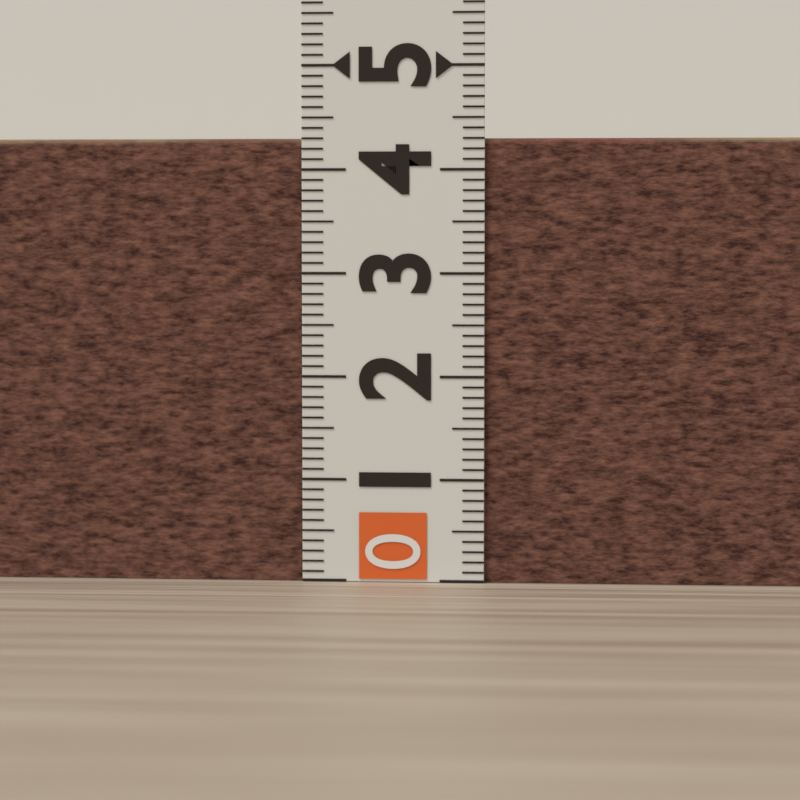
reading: 4.3 (no unit)
